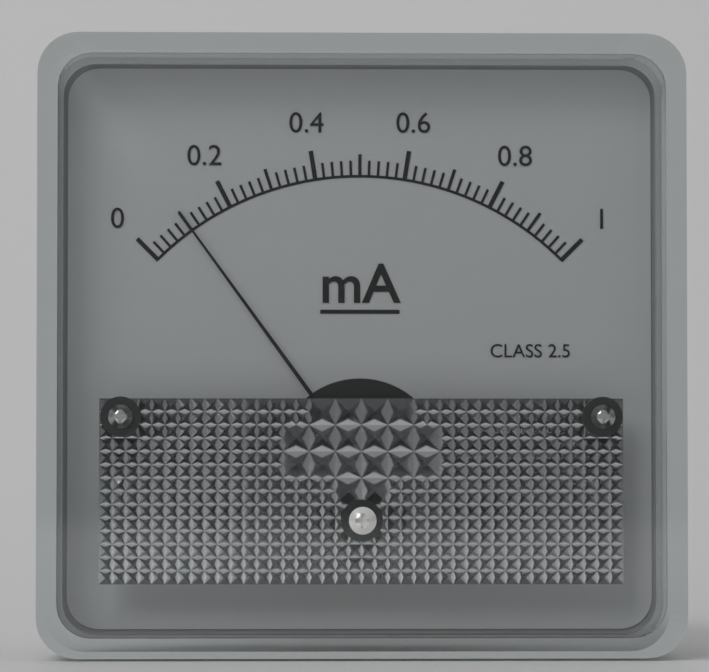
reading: 0.10 mA
